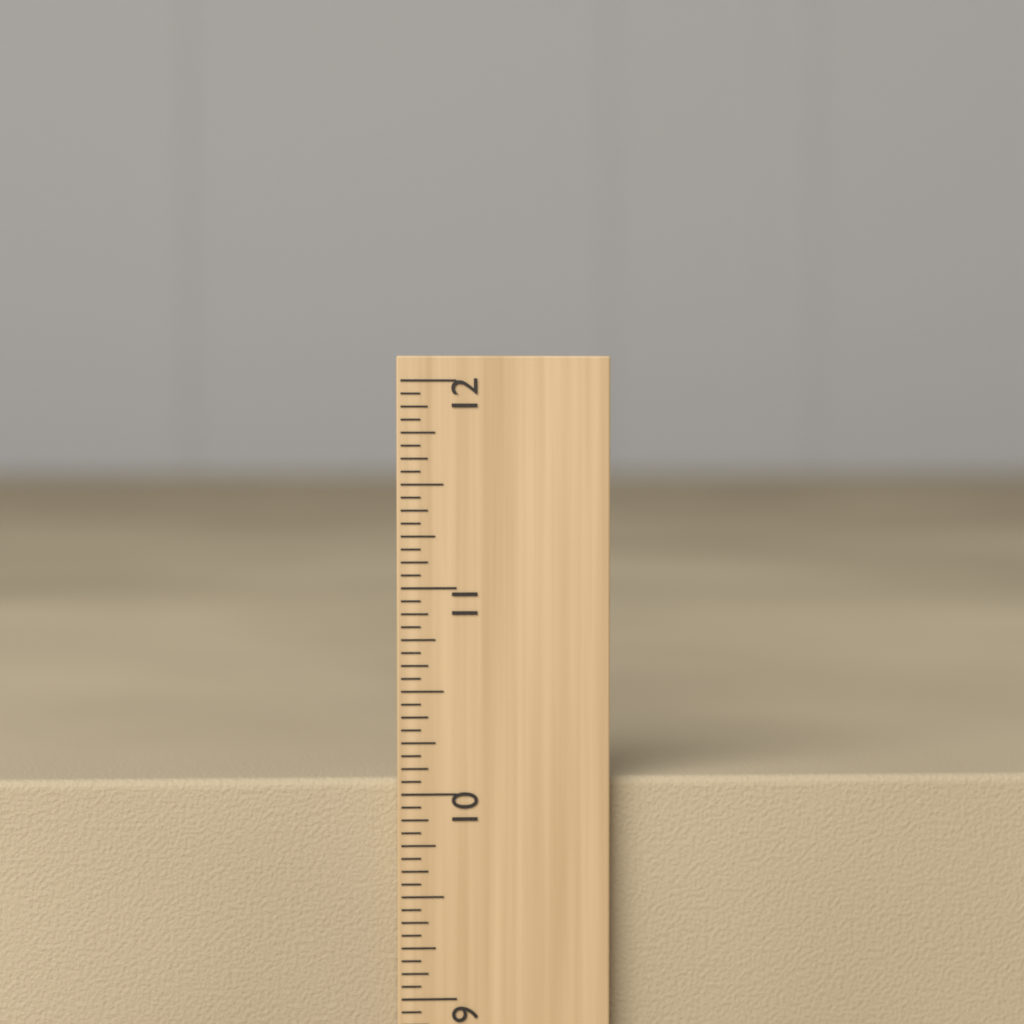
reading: 10.0625 inch
